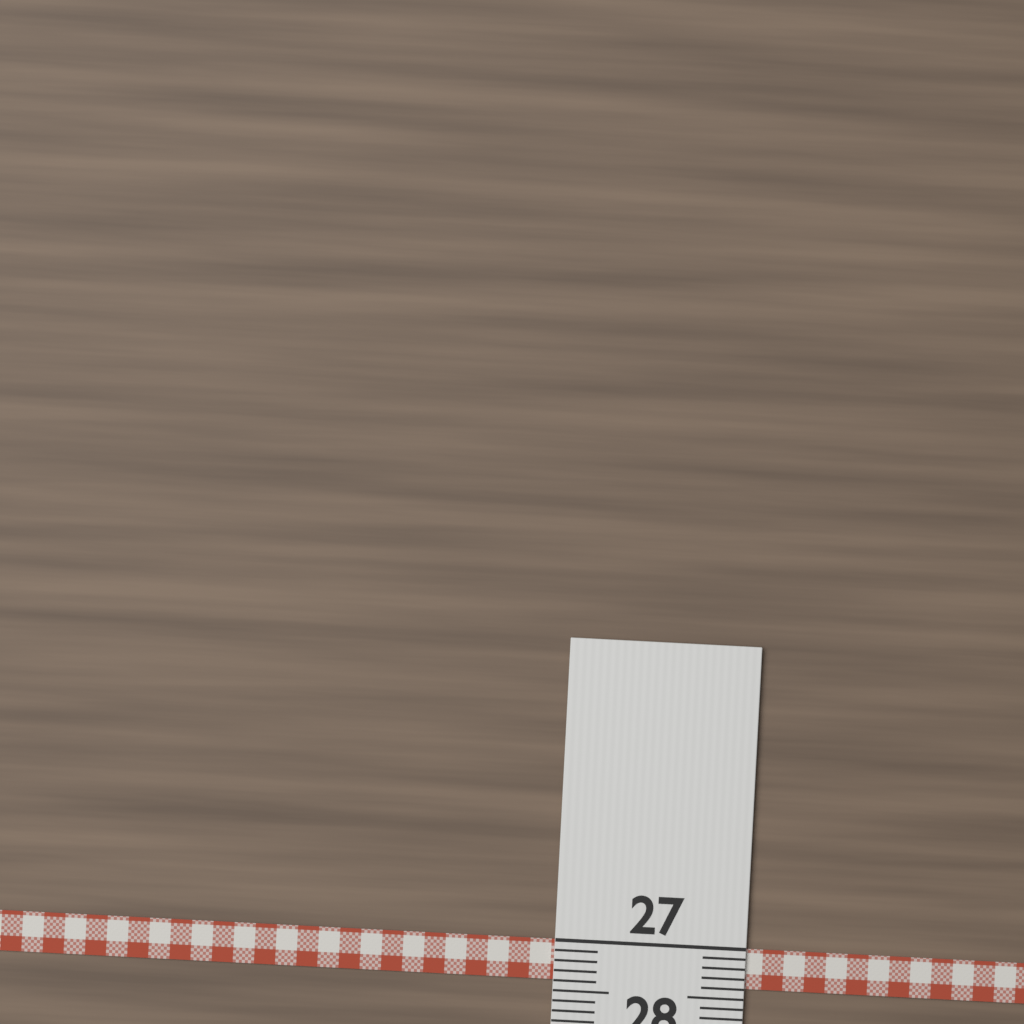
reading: 27.4 (no unit)
